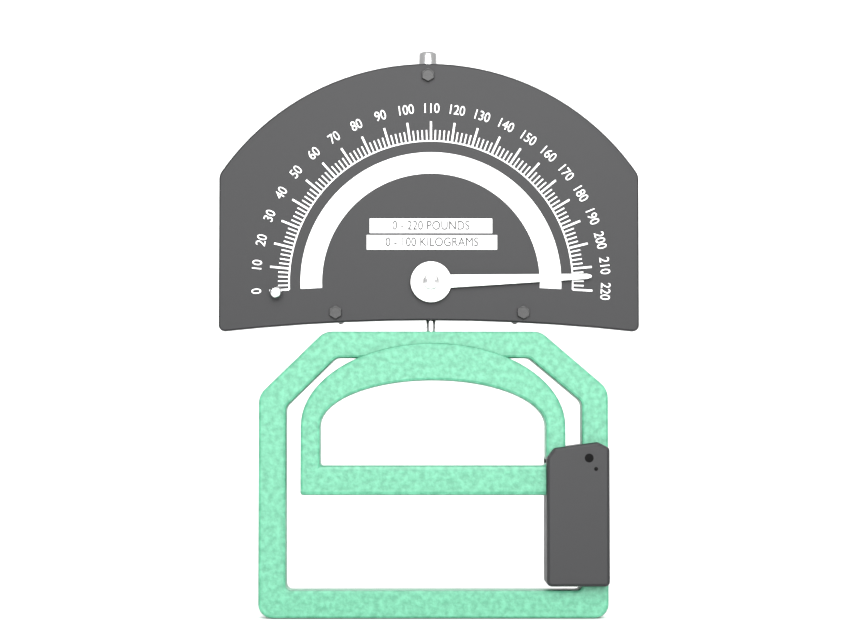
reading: 214 lb
